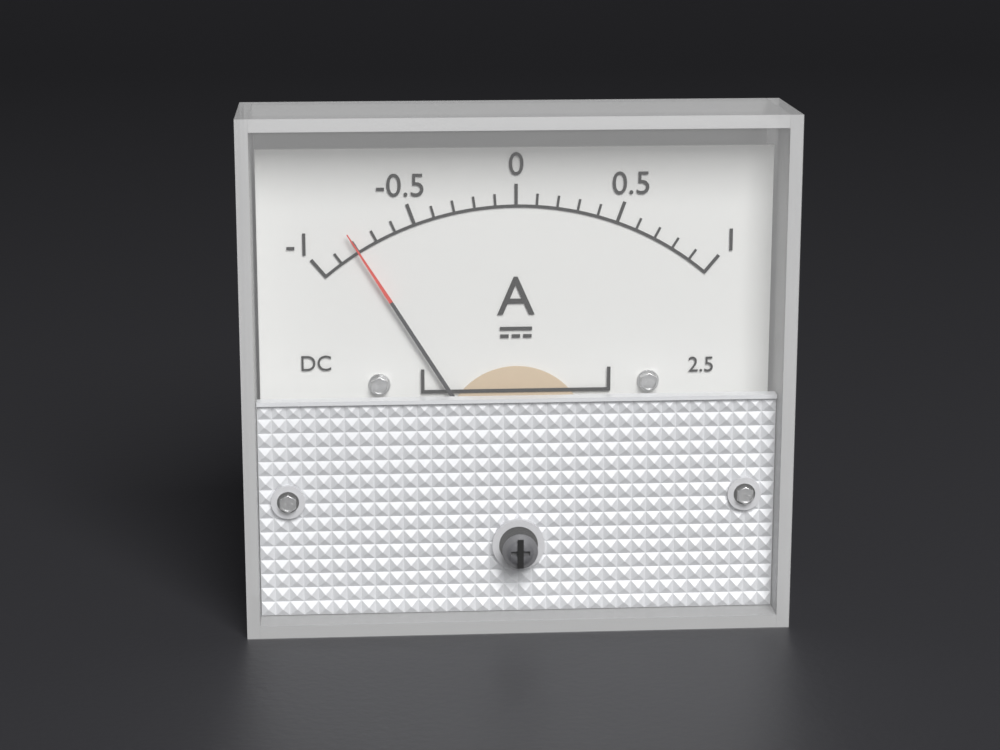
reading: -0.8 A
